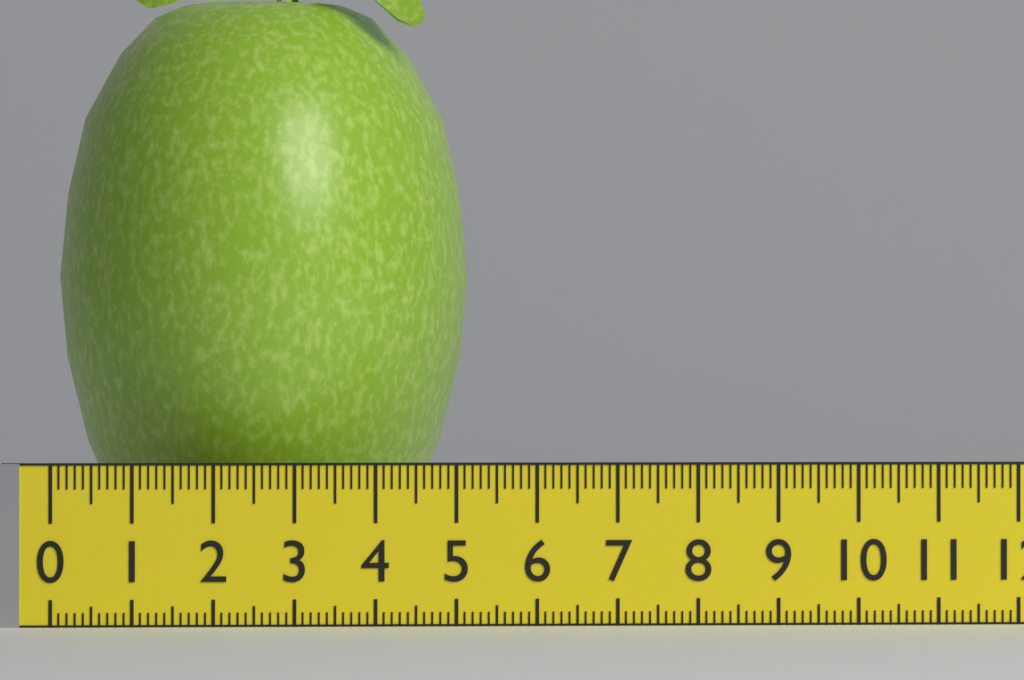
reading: 5.3 (no unit)
